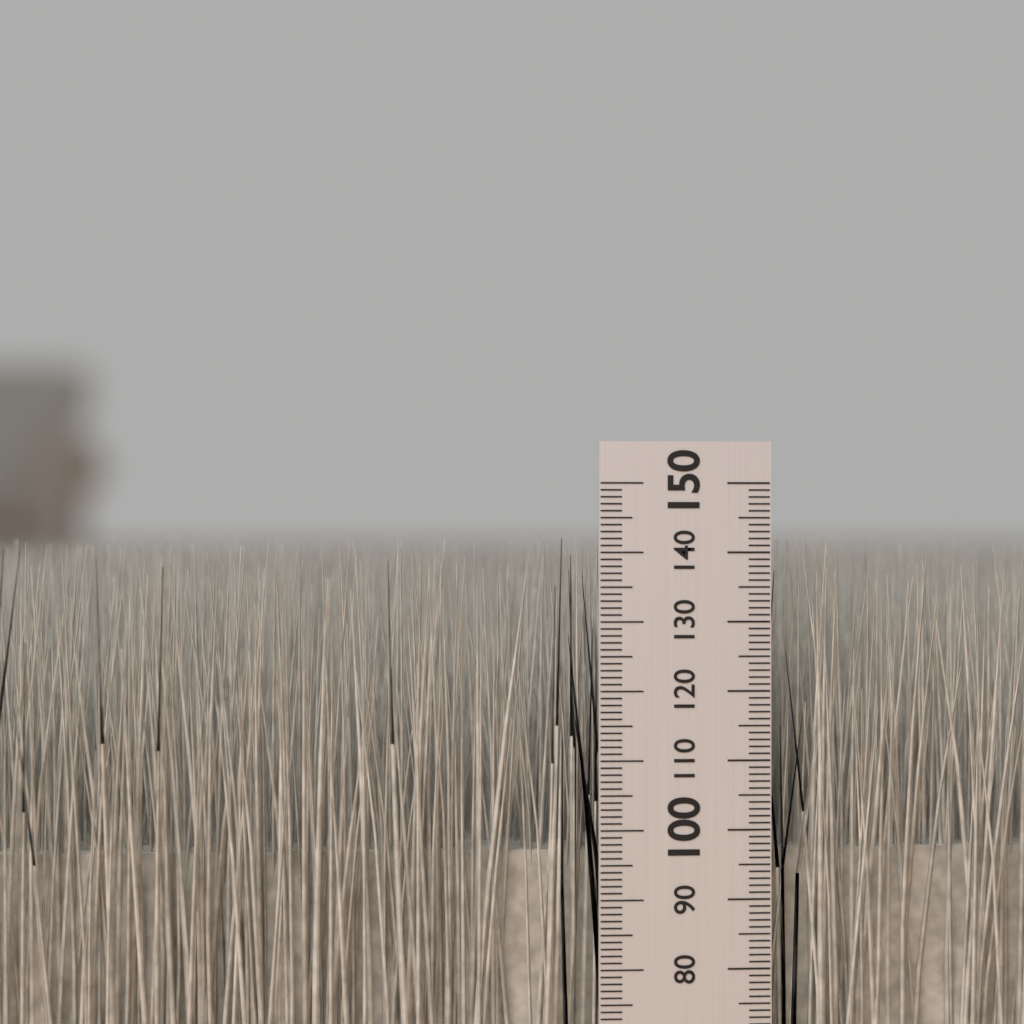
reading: 142 mm
